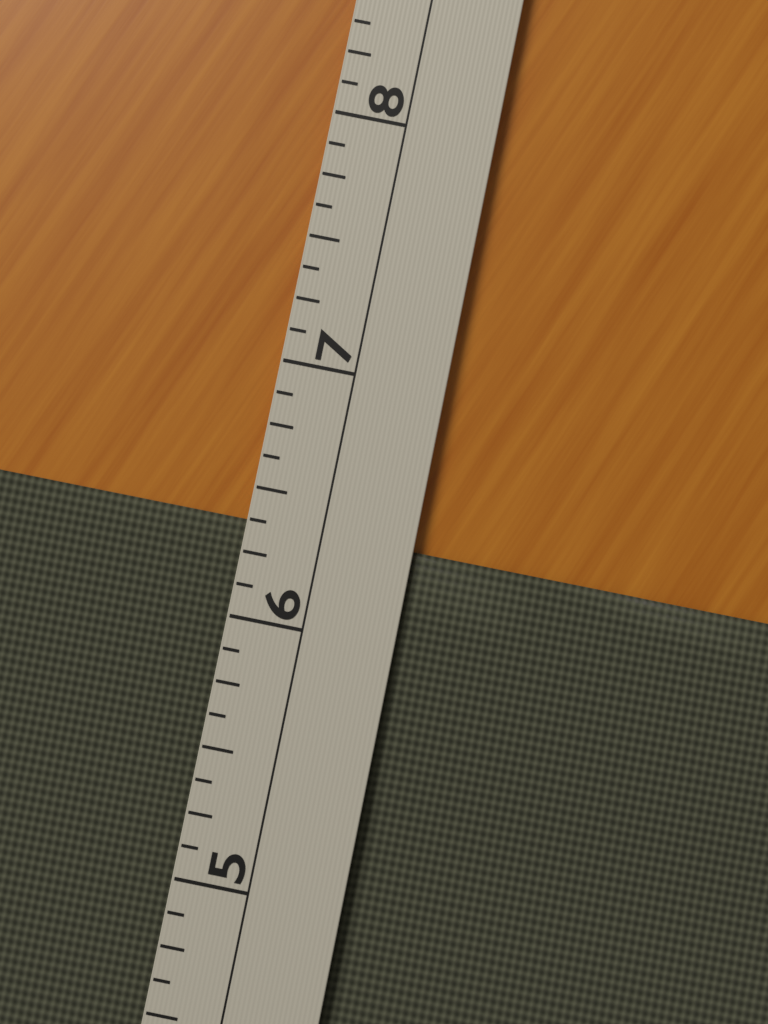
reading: 6.375 (no unit)
